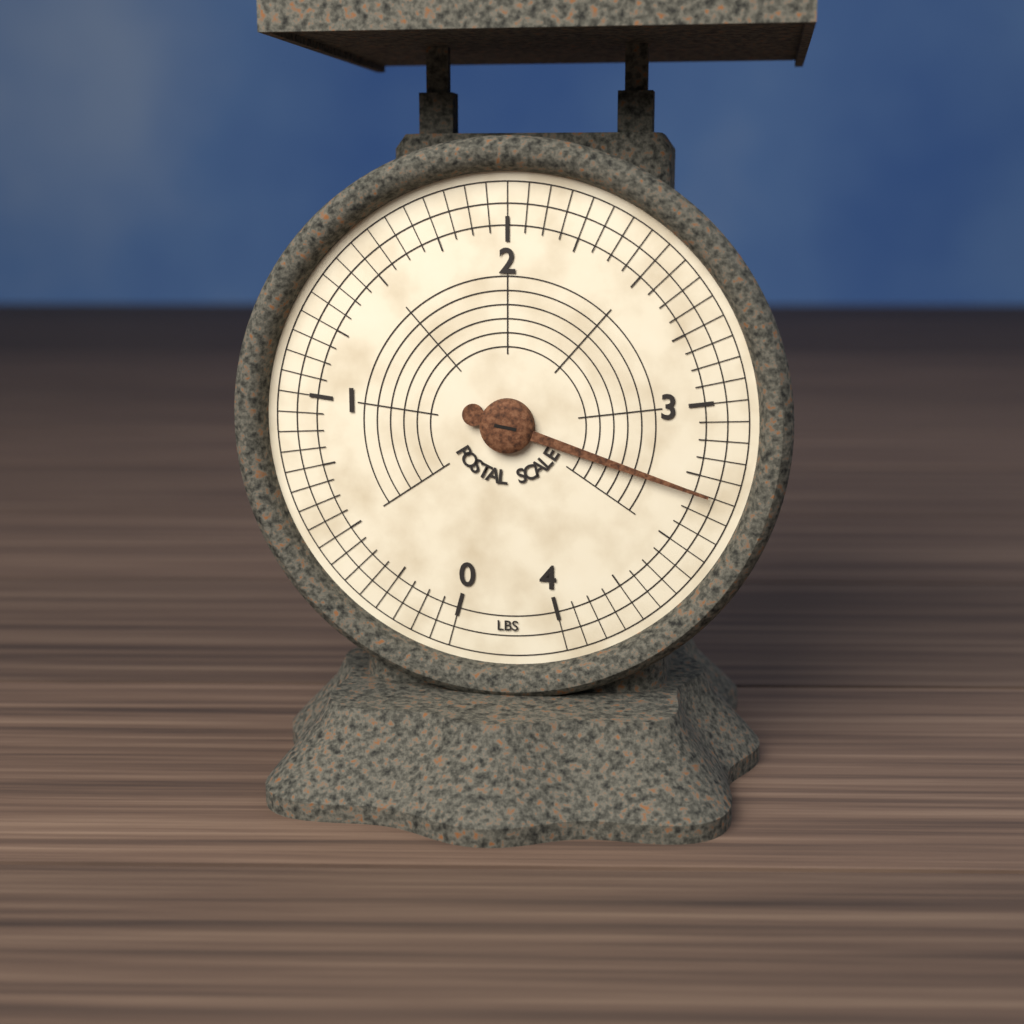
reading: 3.3125 lbs
